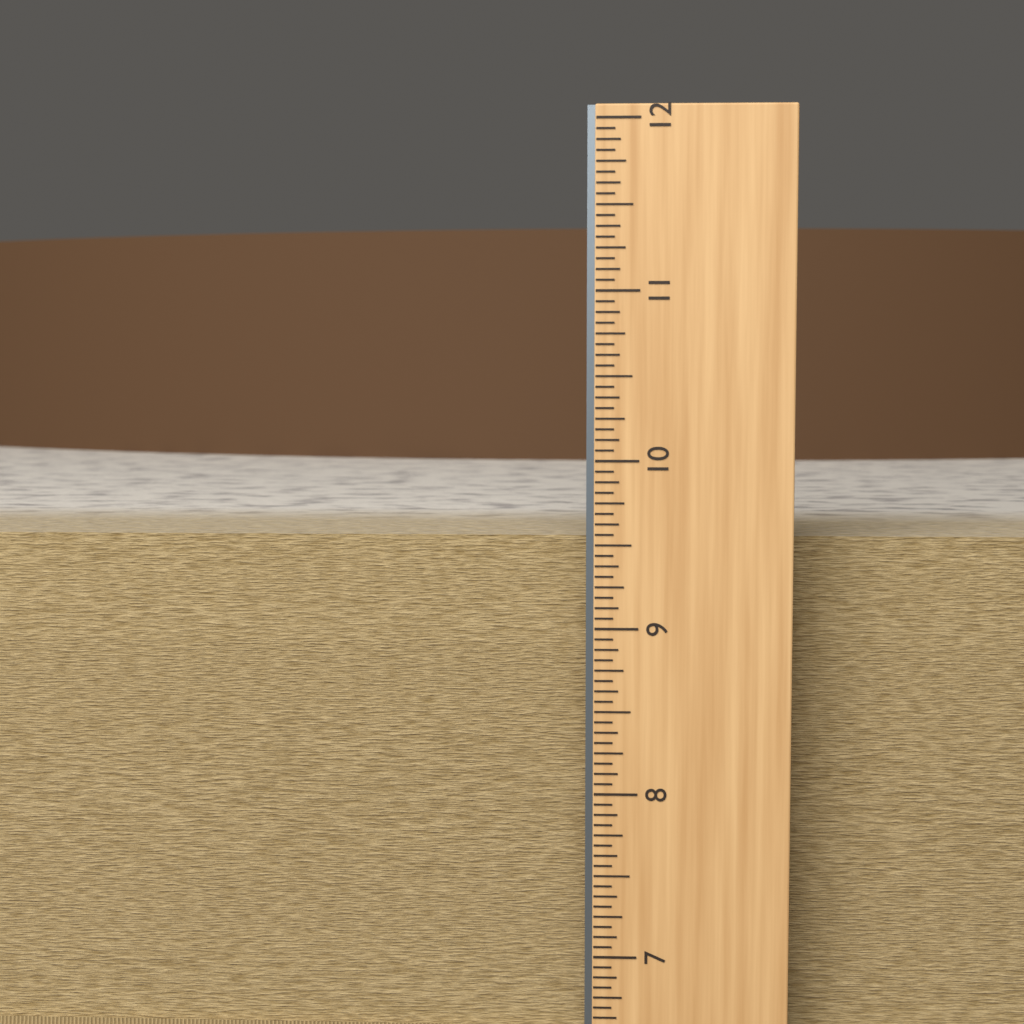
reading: 9.5000 in
